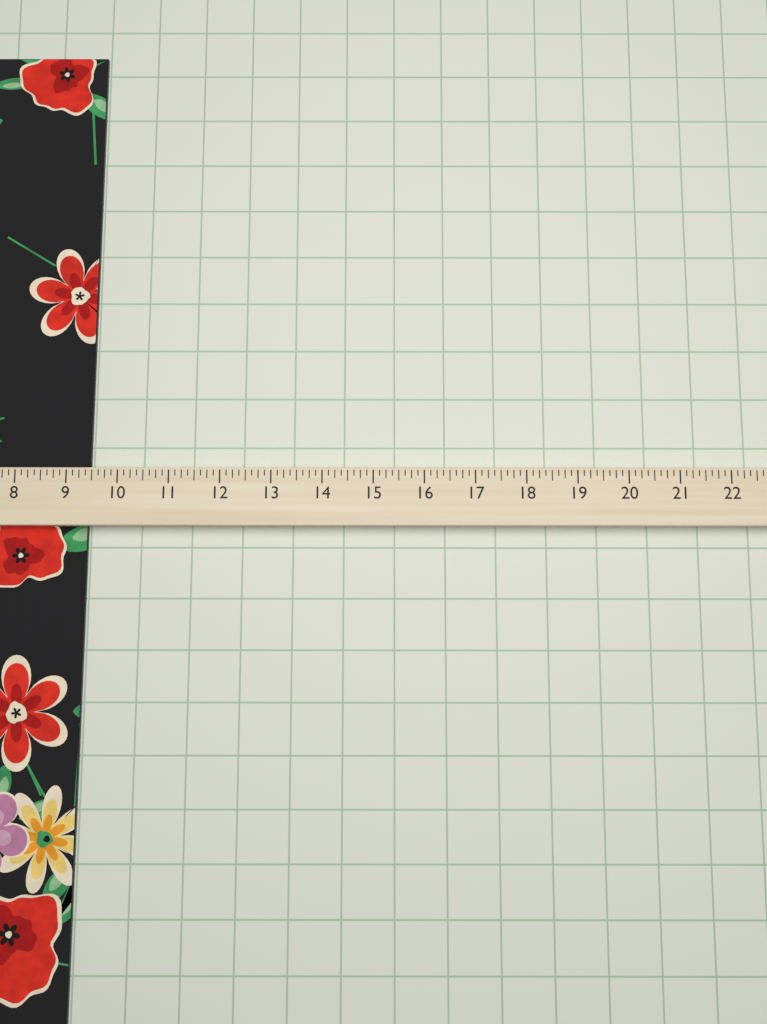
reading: 9.375 (no unit)
